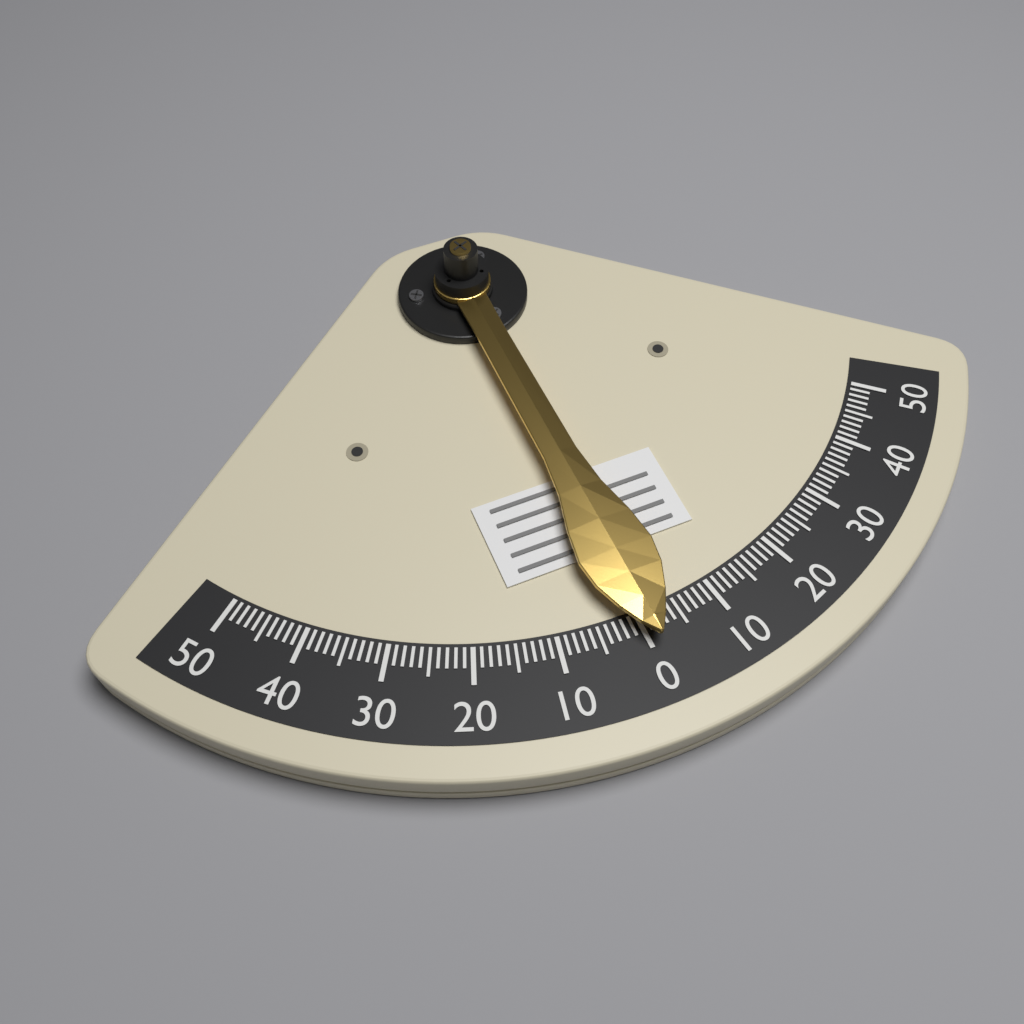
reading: -1 (no unit)
